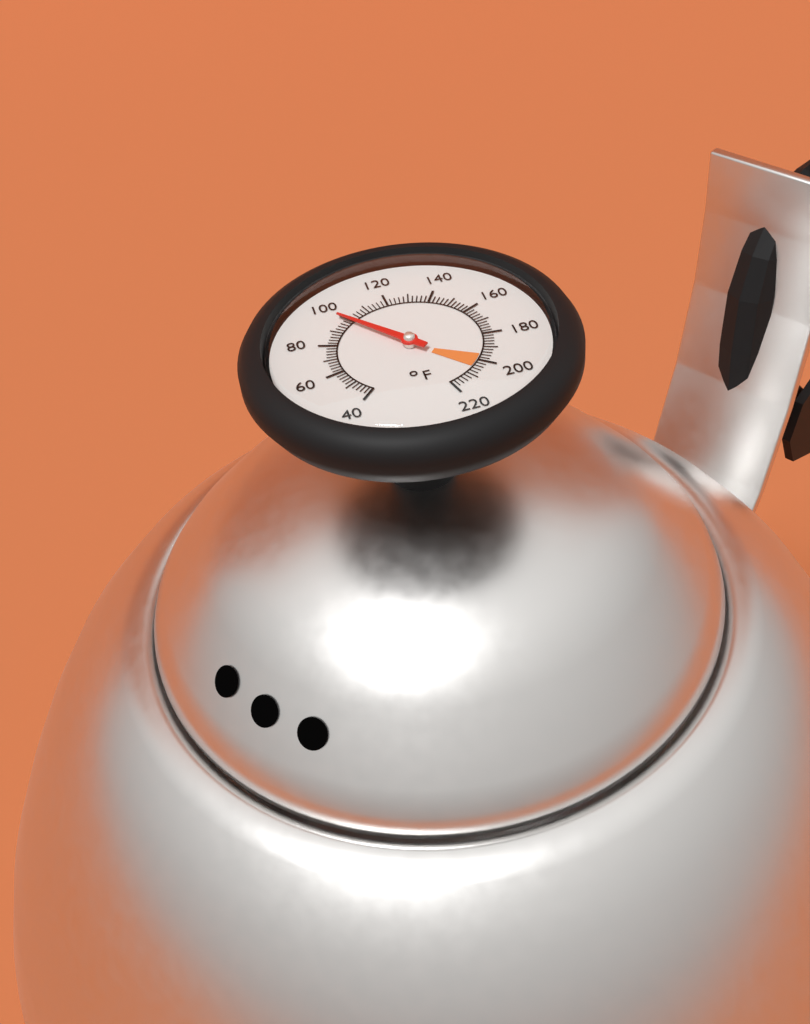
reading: 98 °F
